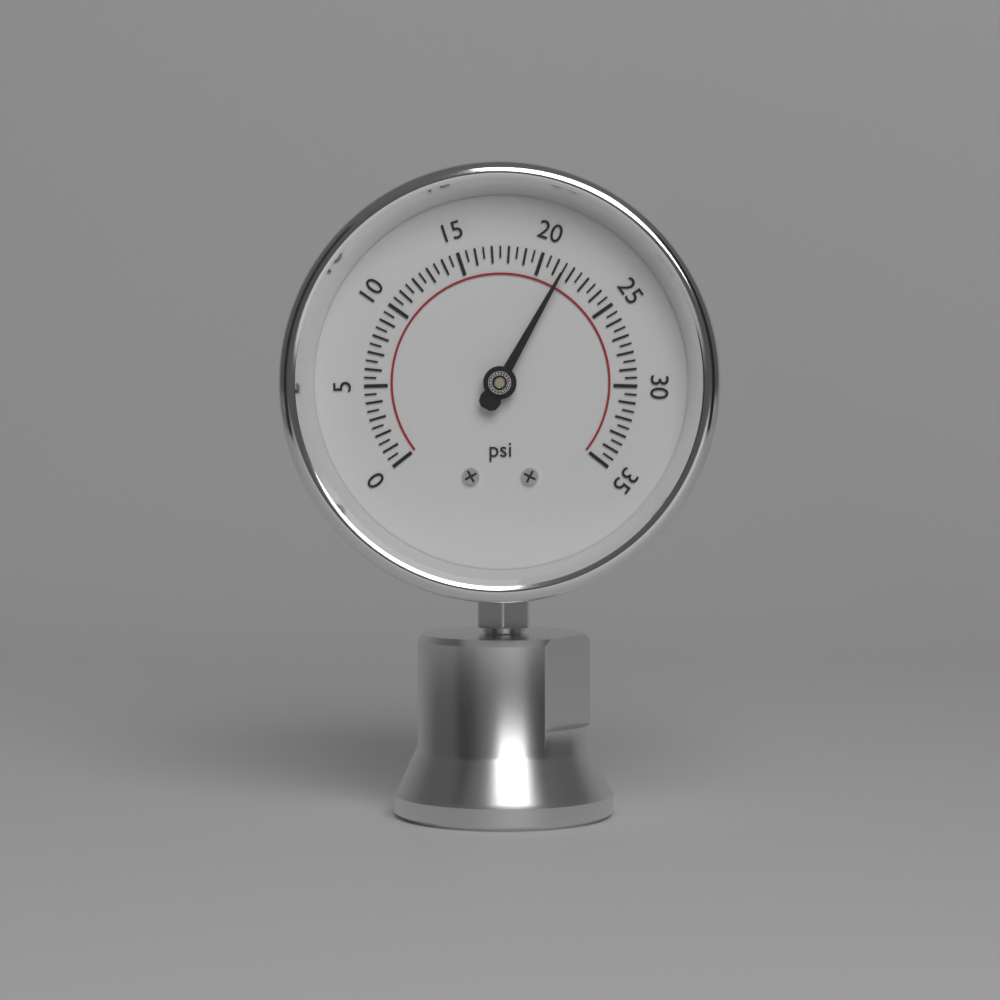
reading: 21.5 psi
